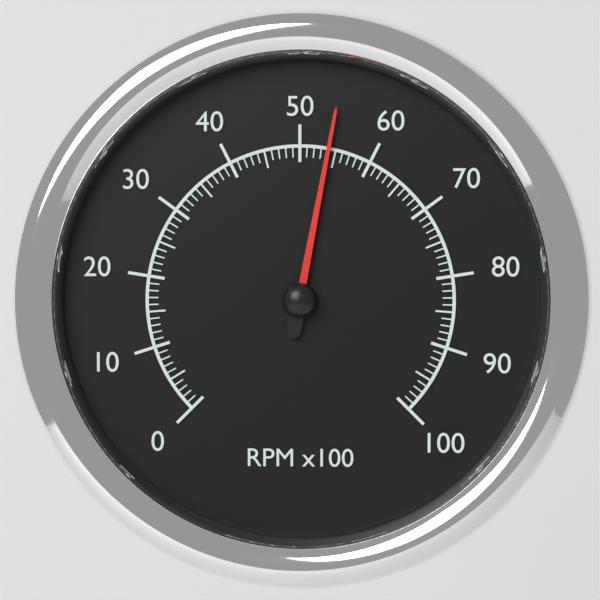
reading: 54 RPM x100
